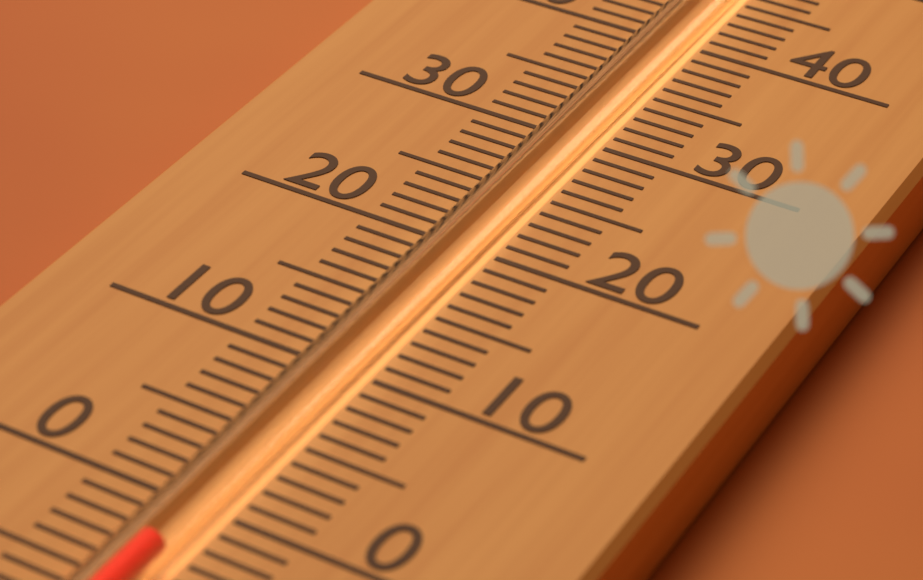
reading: -3 (no unit)
